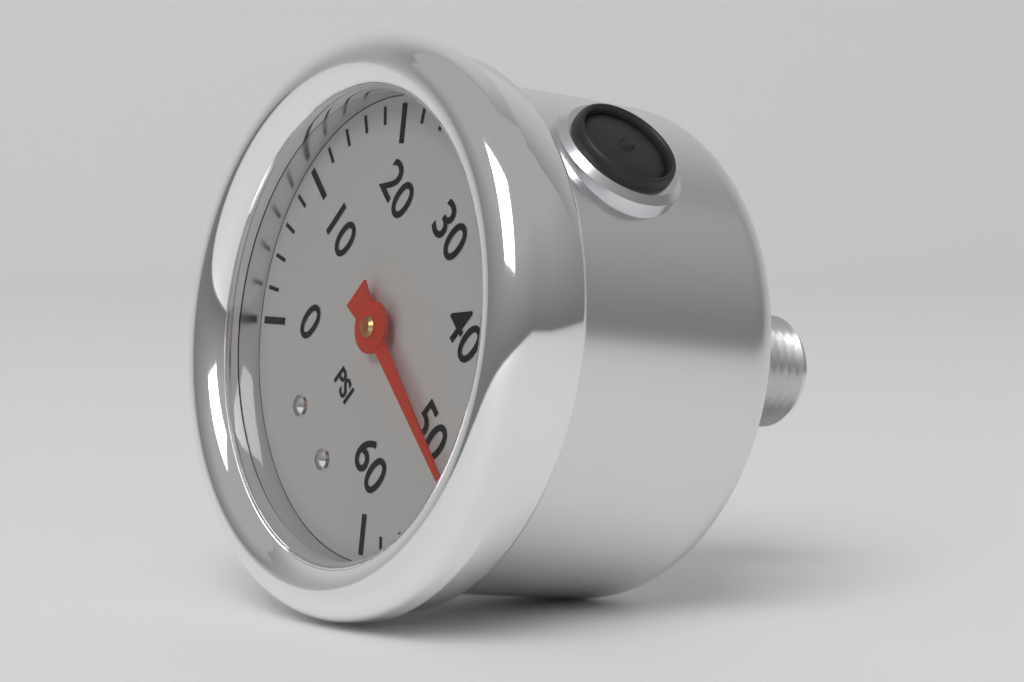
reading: 50 psi
